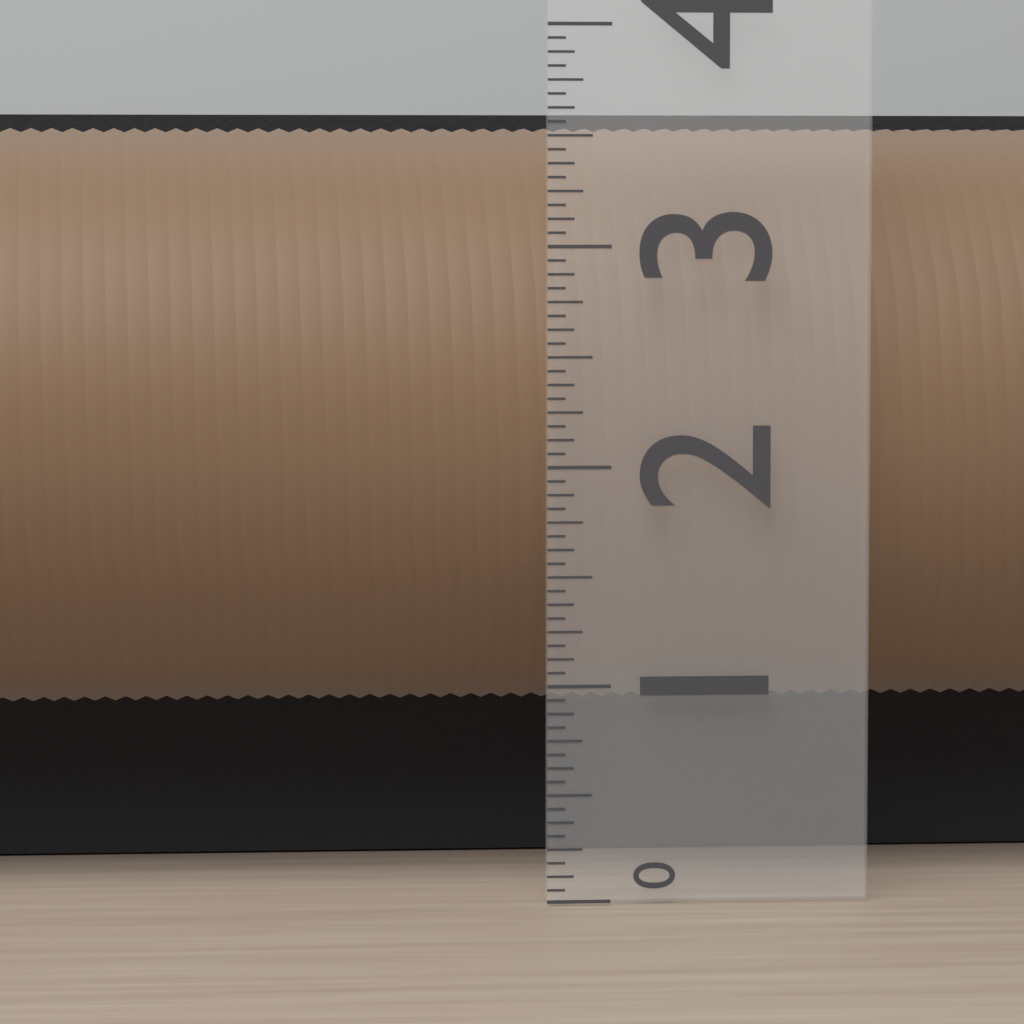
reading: 3.6250 (no unit)
